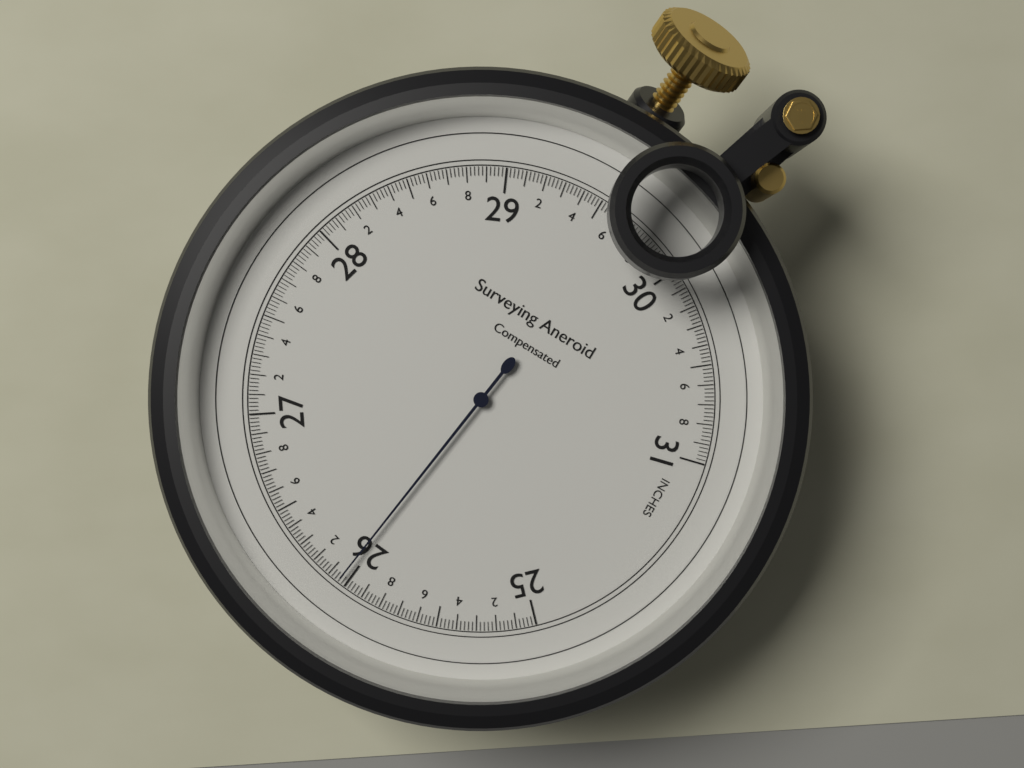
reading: 26.04 inches
